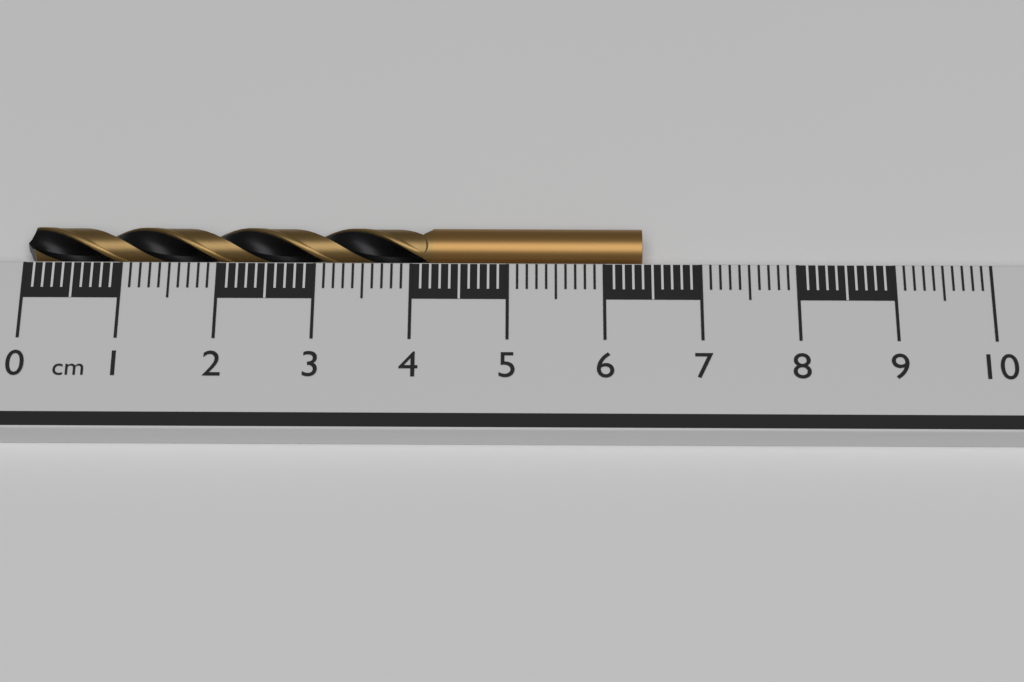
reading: 6.4 cm
